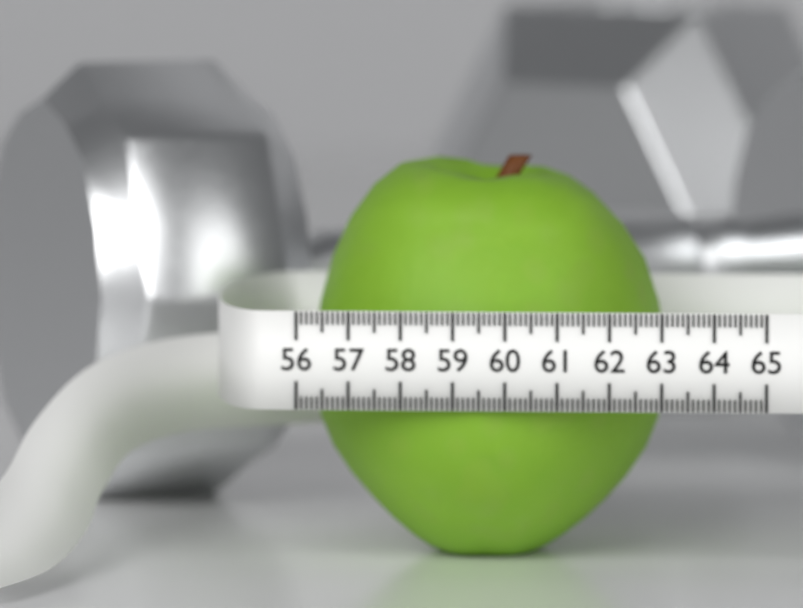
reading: 62.9 (no unit)
